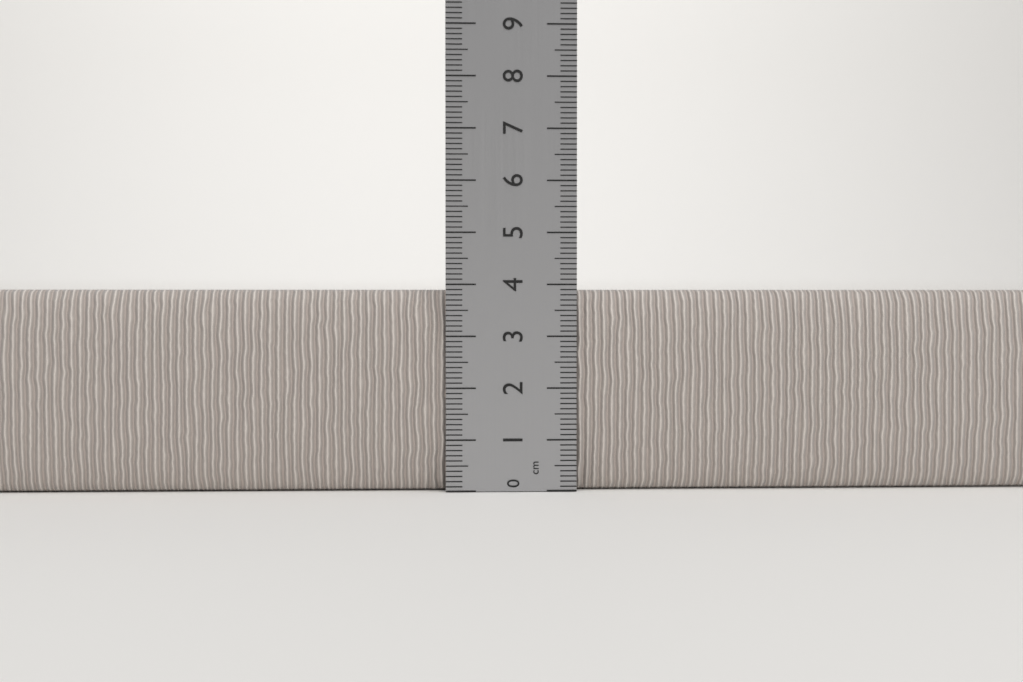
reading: 3.9 cm
